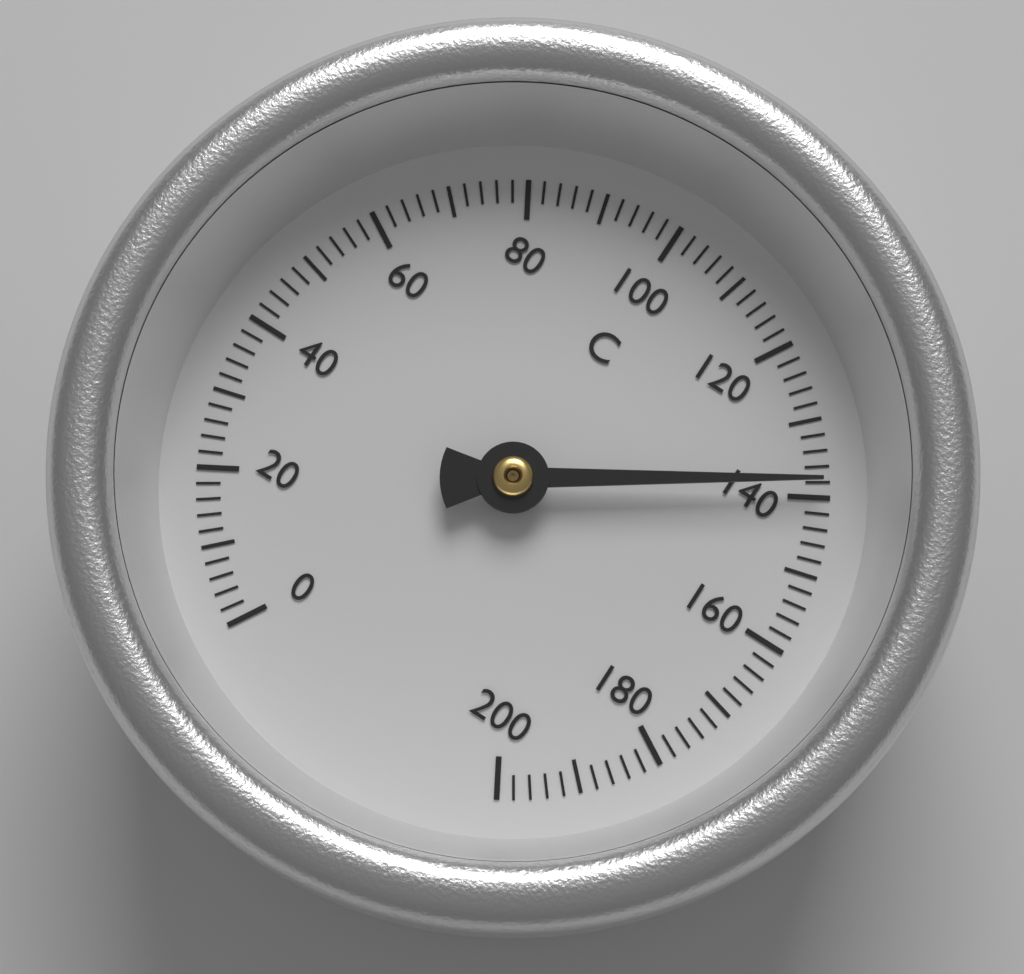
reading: 138 °C
